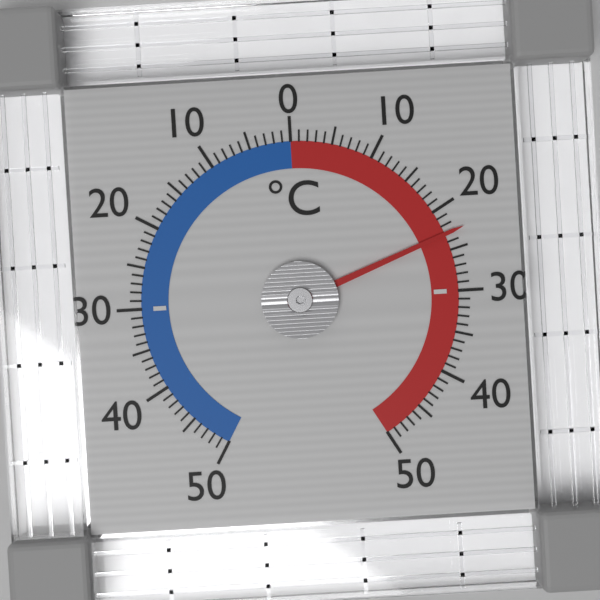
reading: 23 °C
